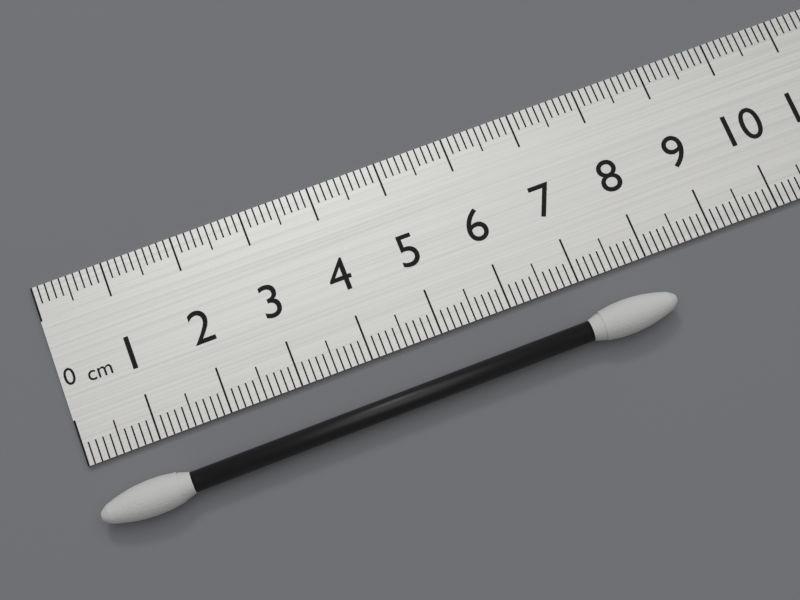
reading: 8.1 cm
